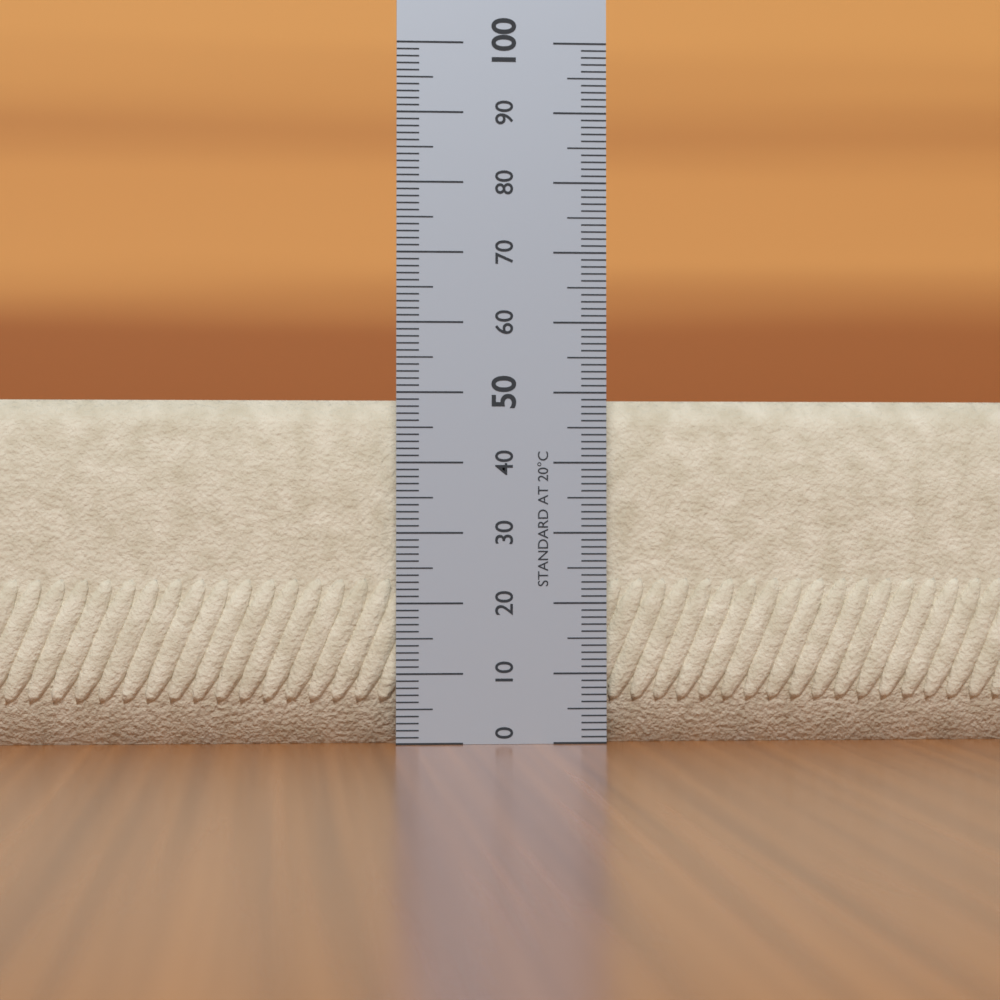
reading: 49 (no unit)
